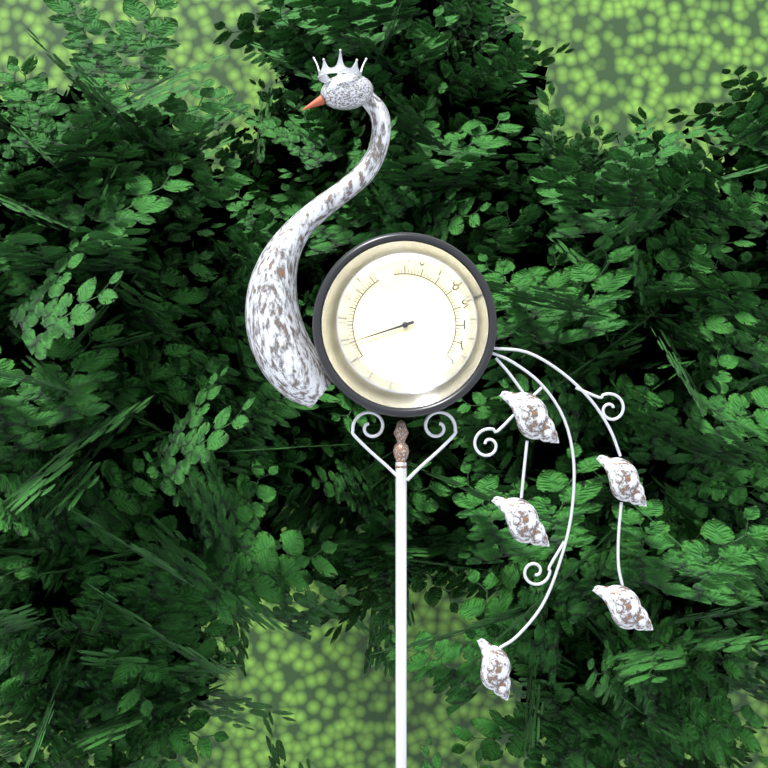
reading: -10 °F
